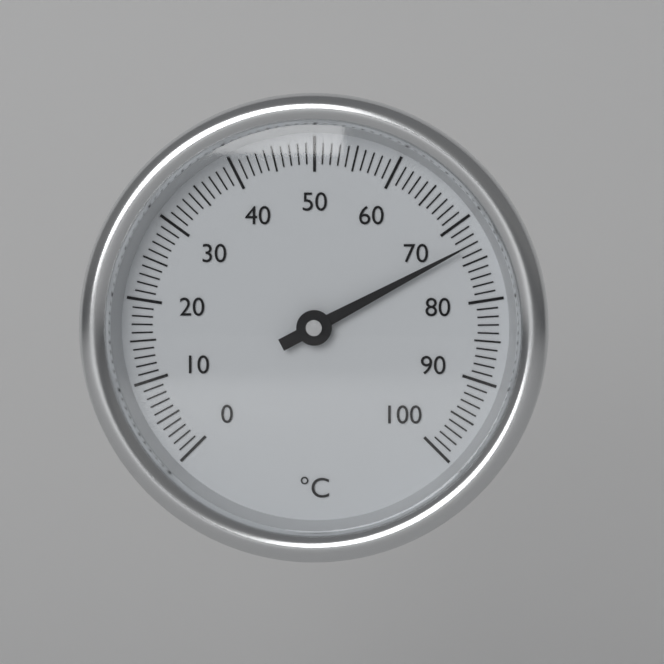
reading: 73 °C
